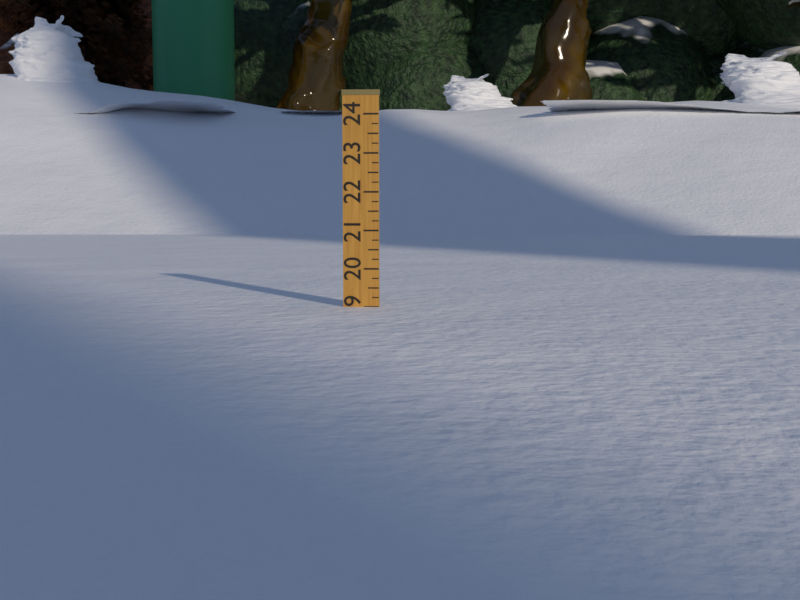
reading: 19.00 (no unit)
